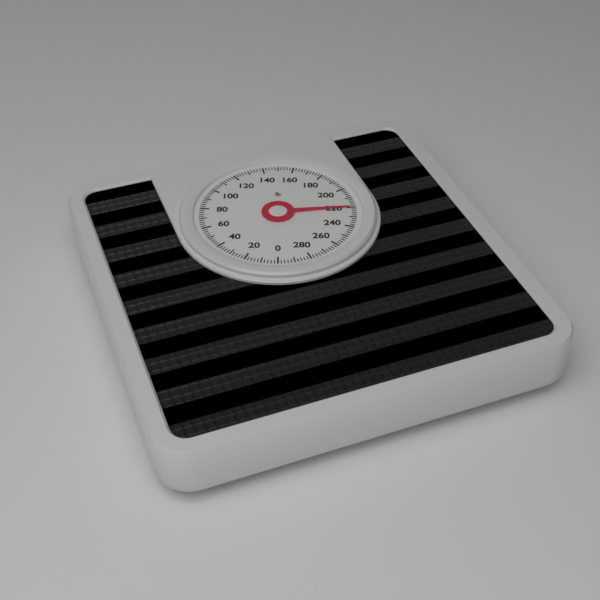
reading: 220 lb
